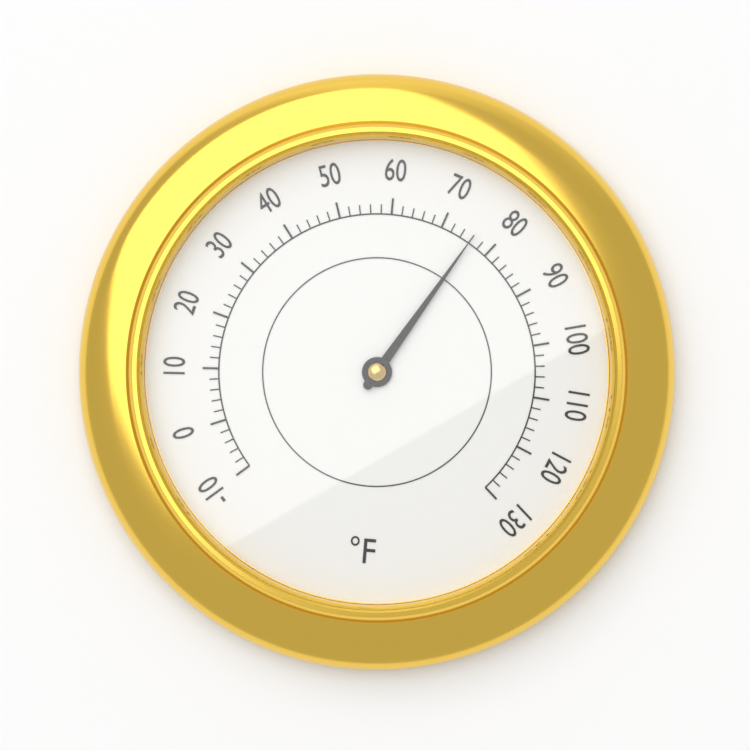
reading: 76 °F
